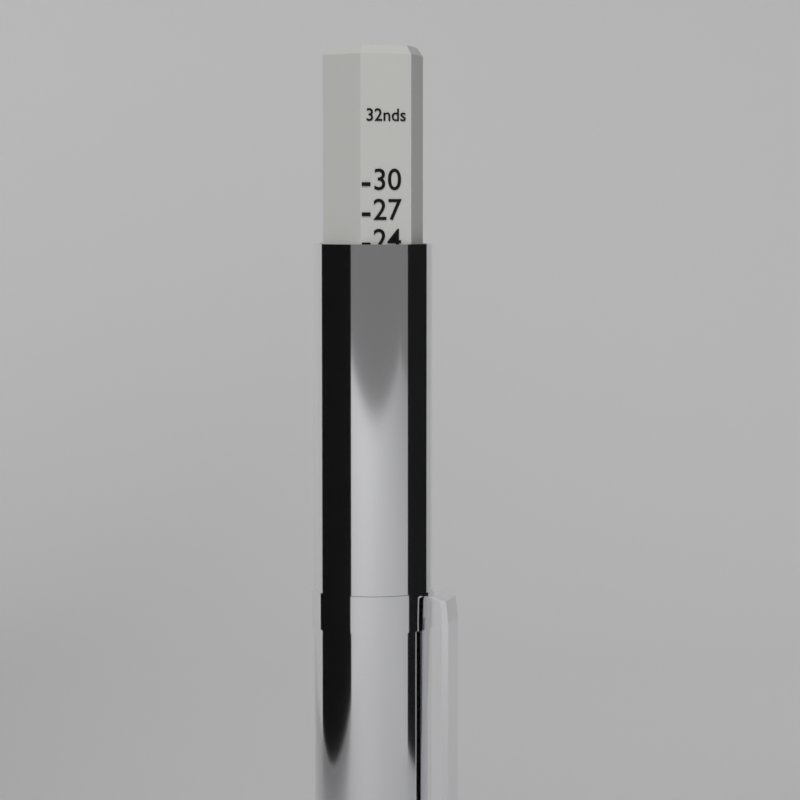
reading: 24 32nds
